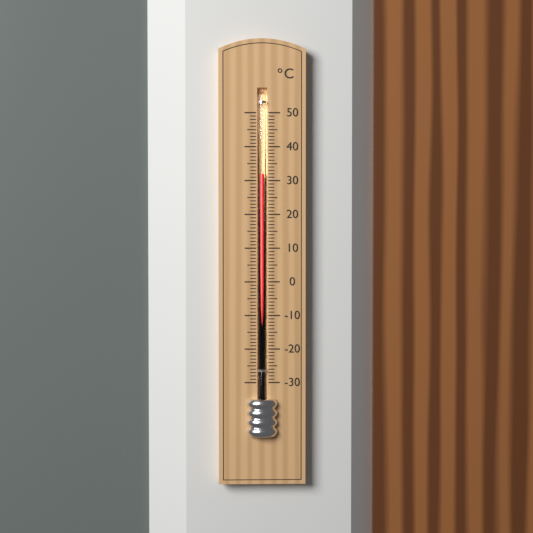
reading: 32 °C
